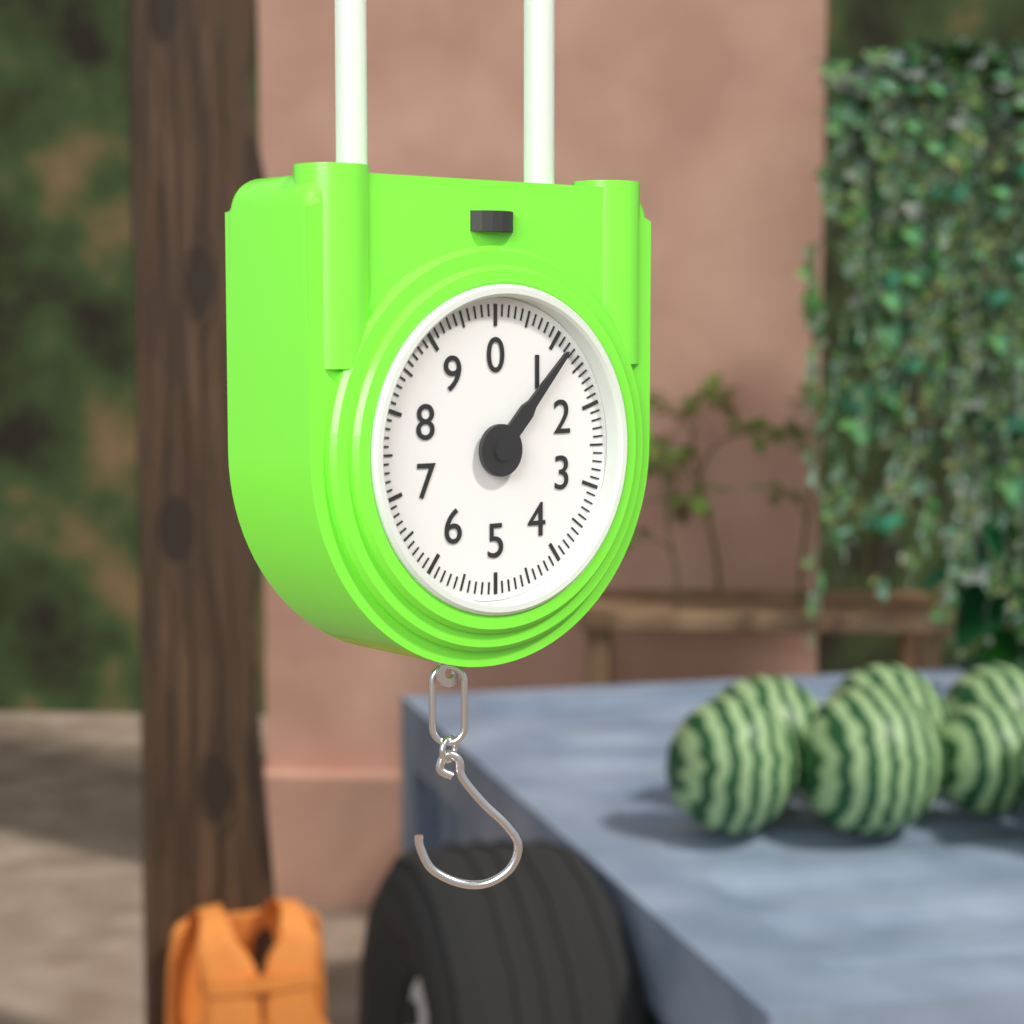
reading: 1.2 (no unit)
